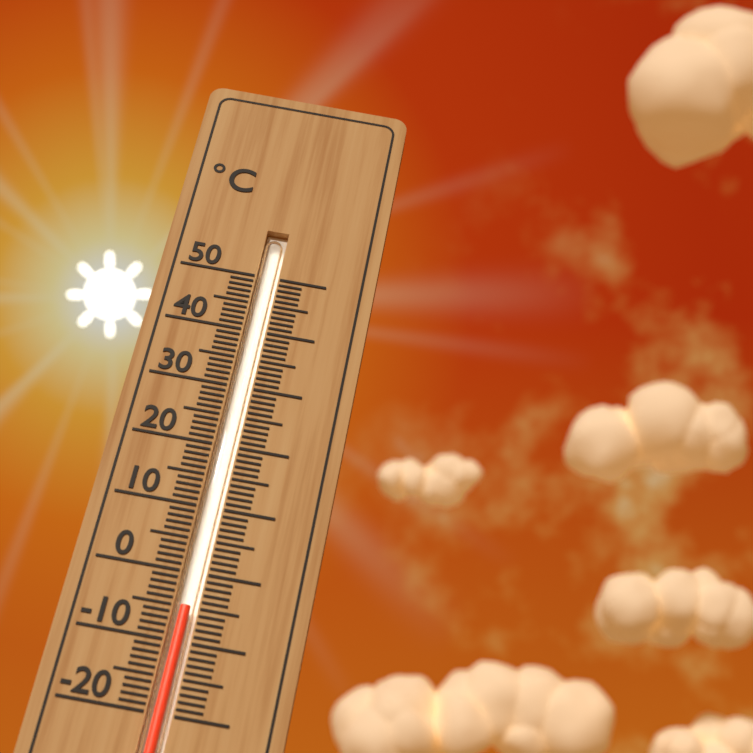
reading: -5 °C
